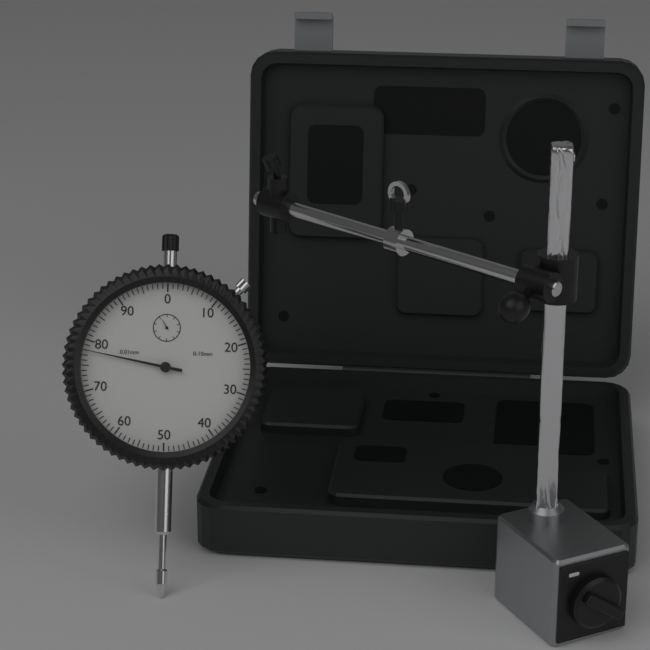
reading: 0.78 mm
